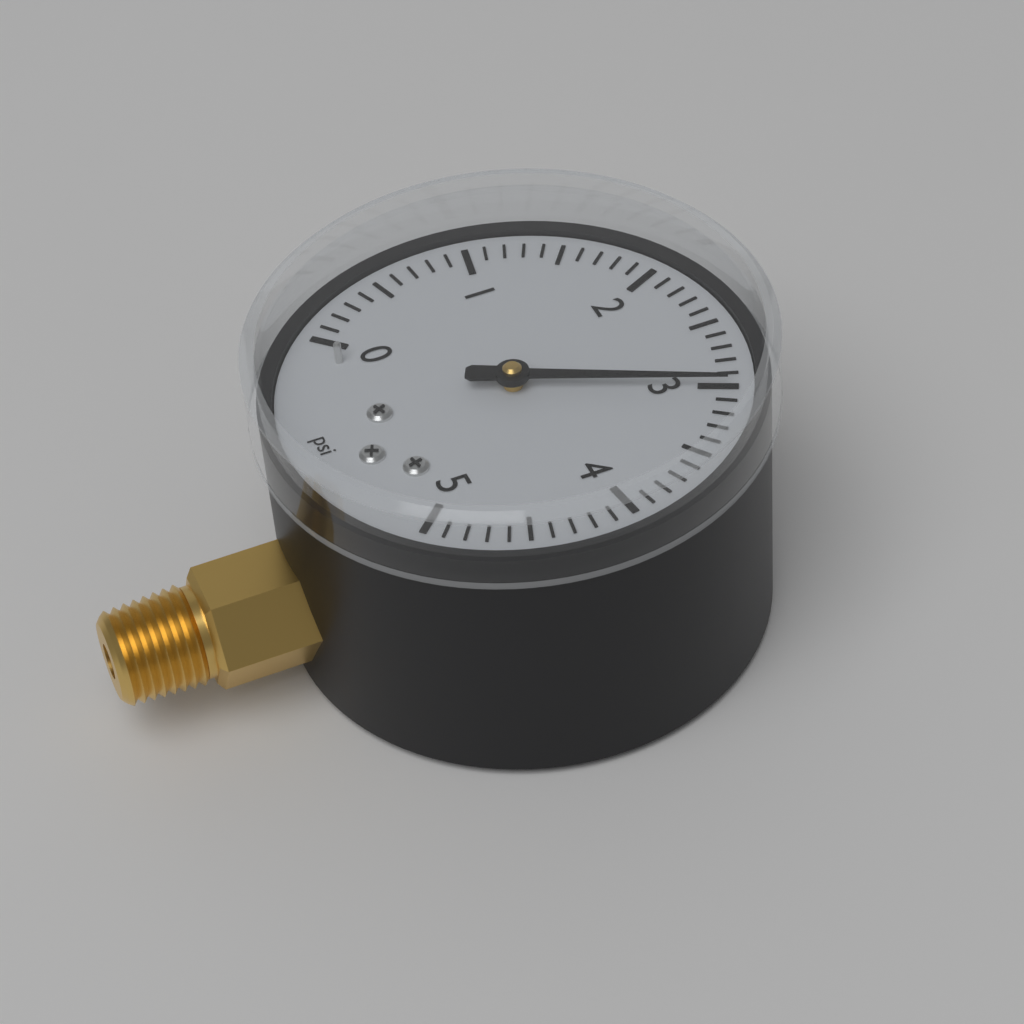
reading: 3.0 psi
